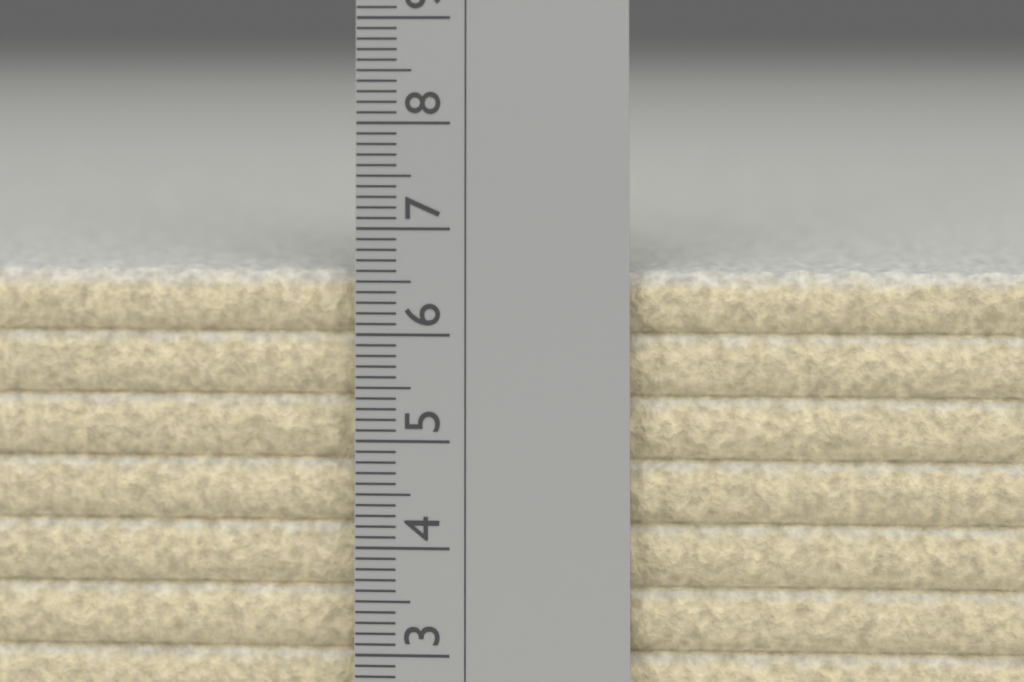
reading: 6.6 cm
